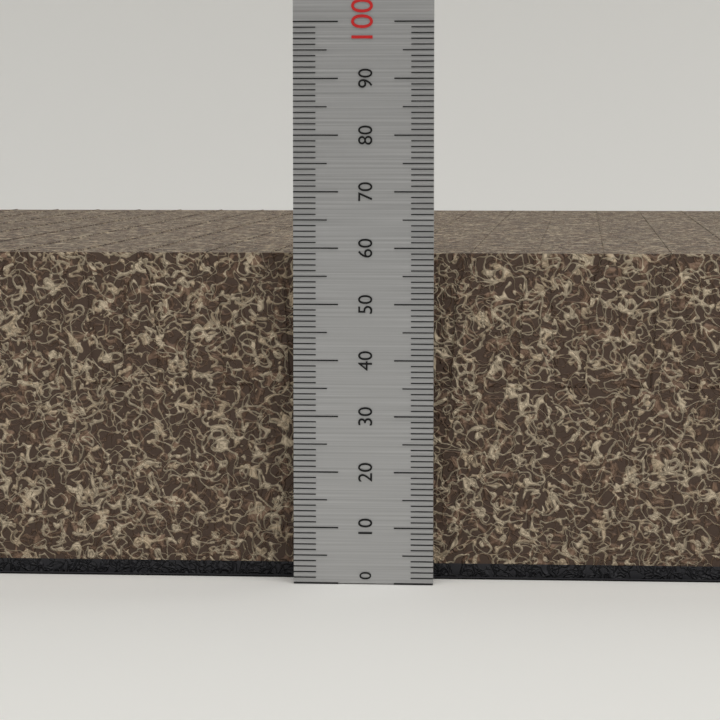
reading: 59 (no unit)
